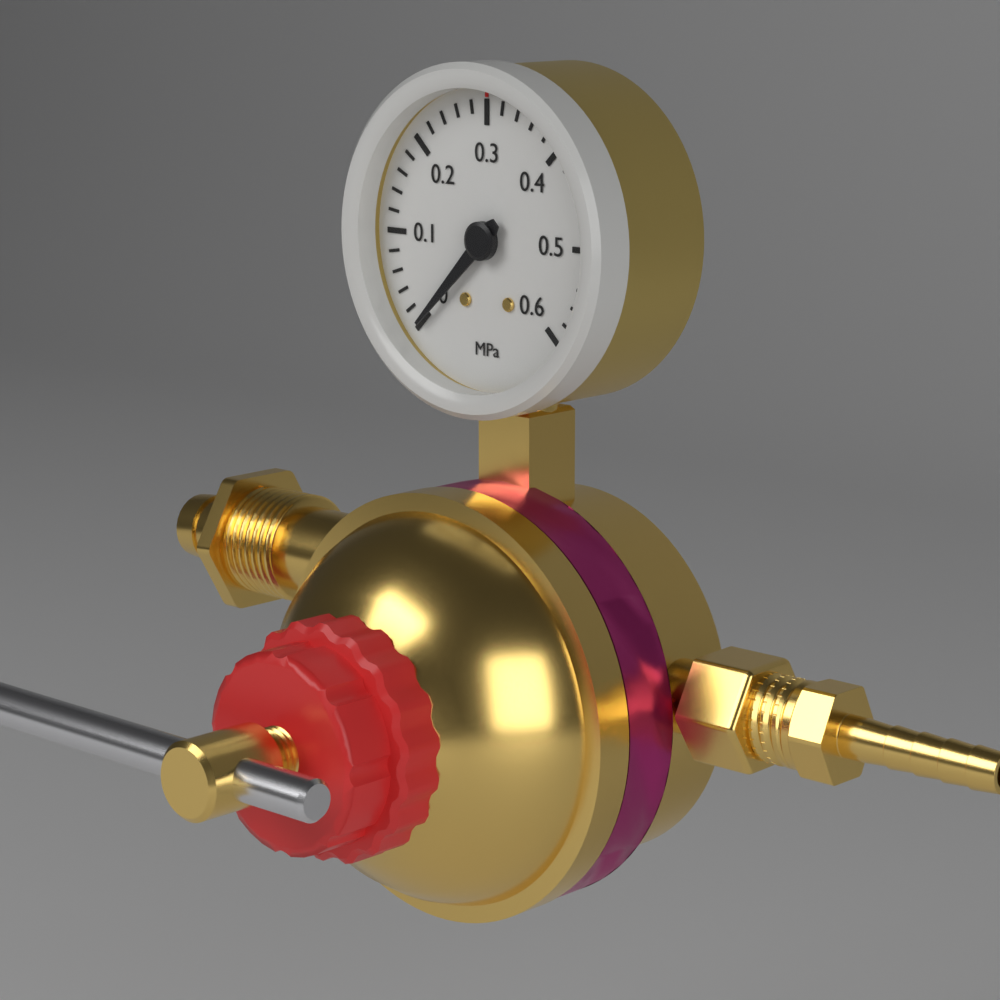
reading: 0.00 MPa
